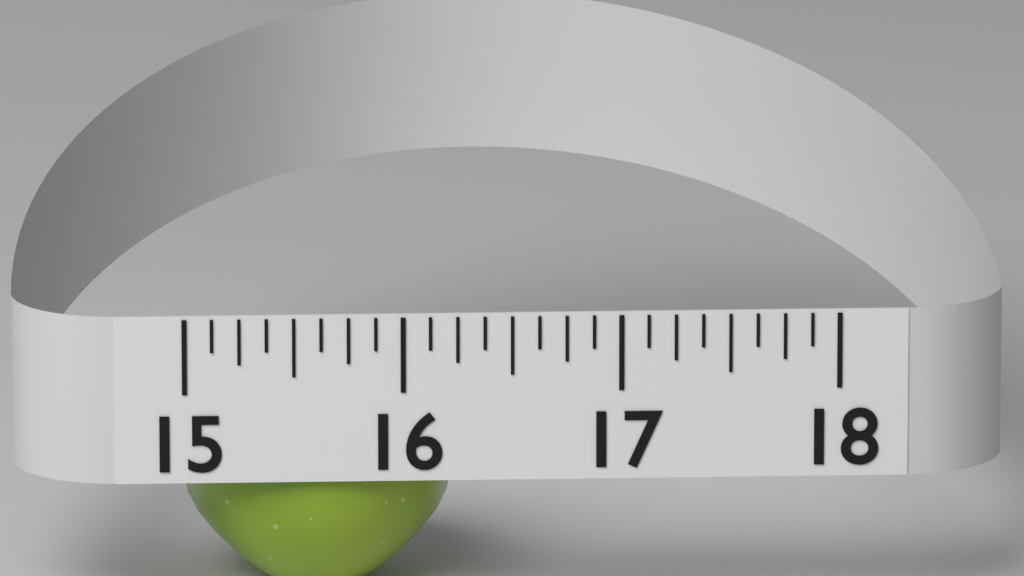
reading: 16.250 (no unit)
